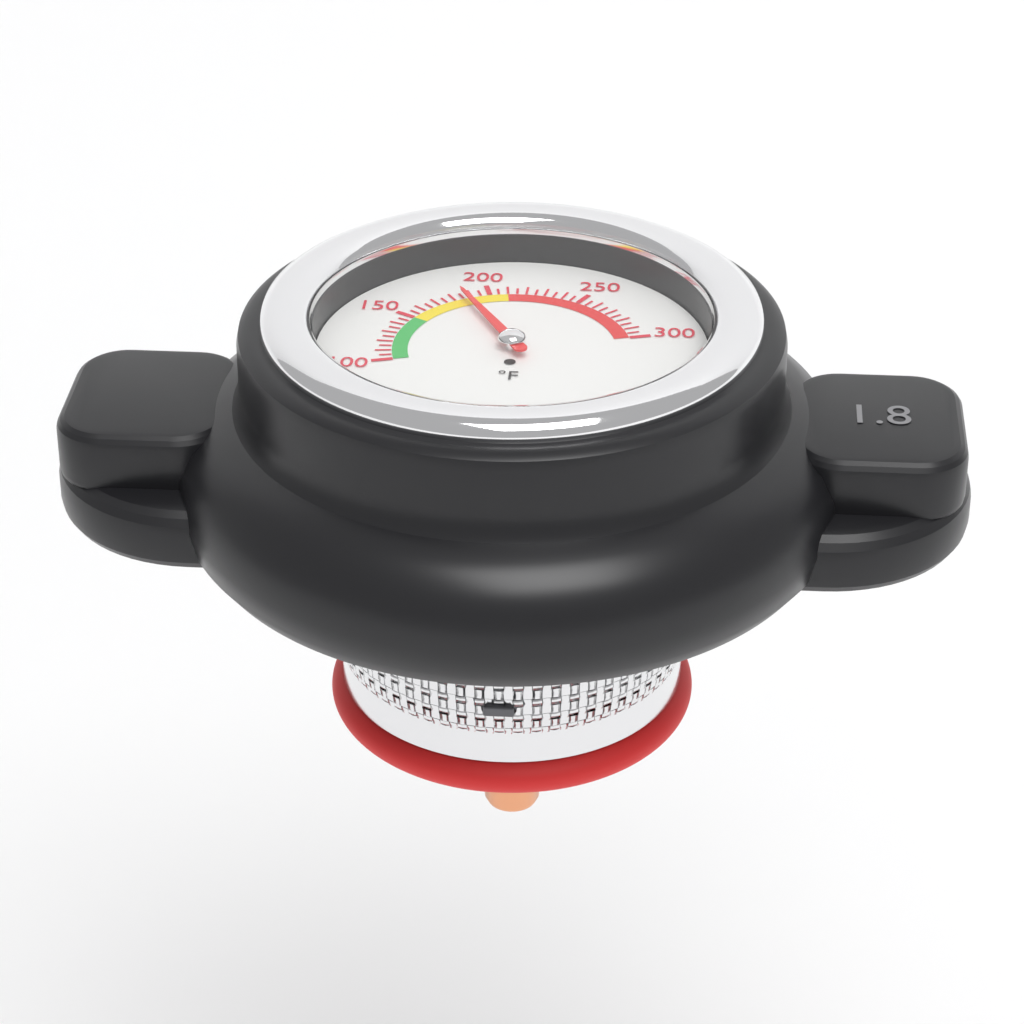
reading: 185 °F
